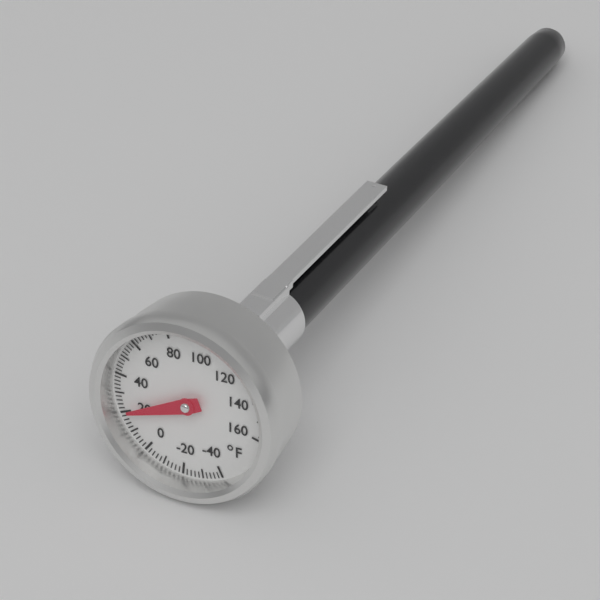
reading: 20 °F
